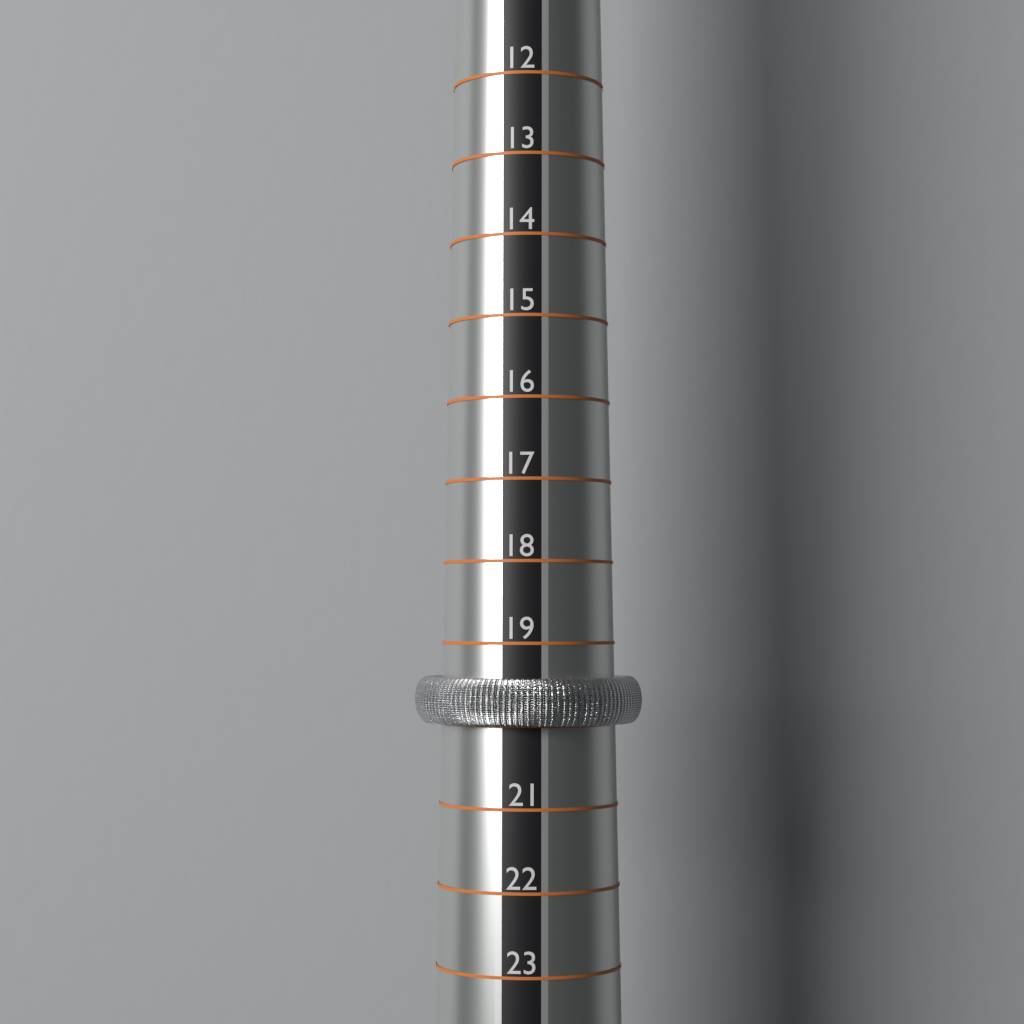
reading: 20 (no unit)
